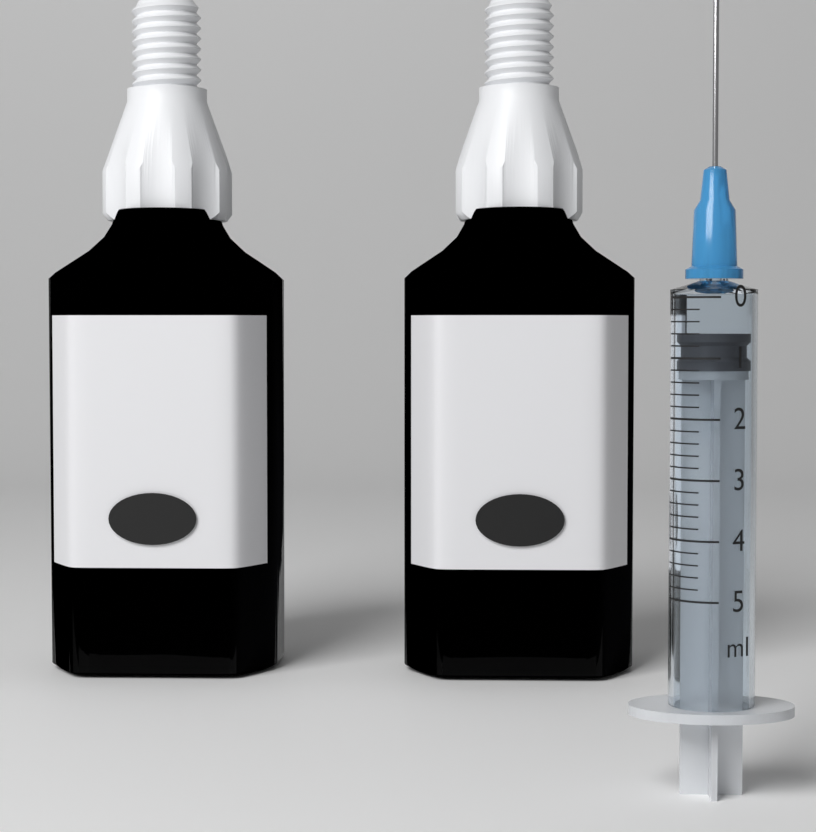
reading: 0.6 ml
